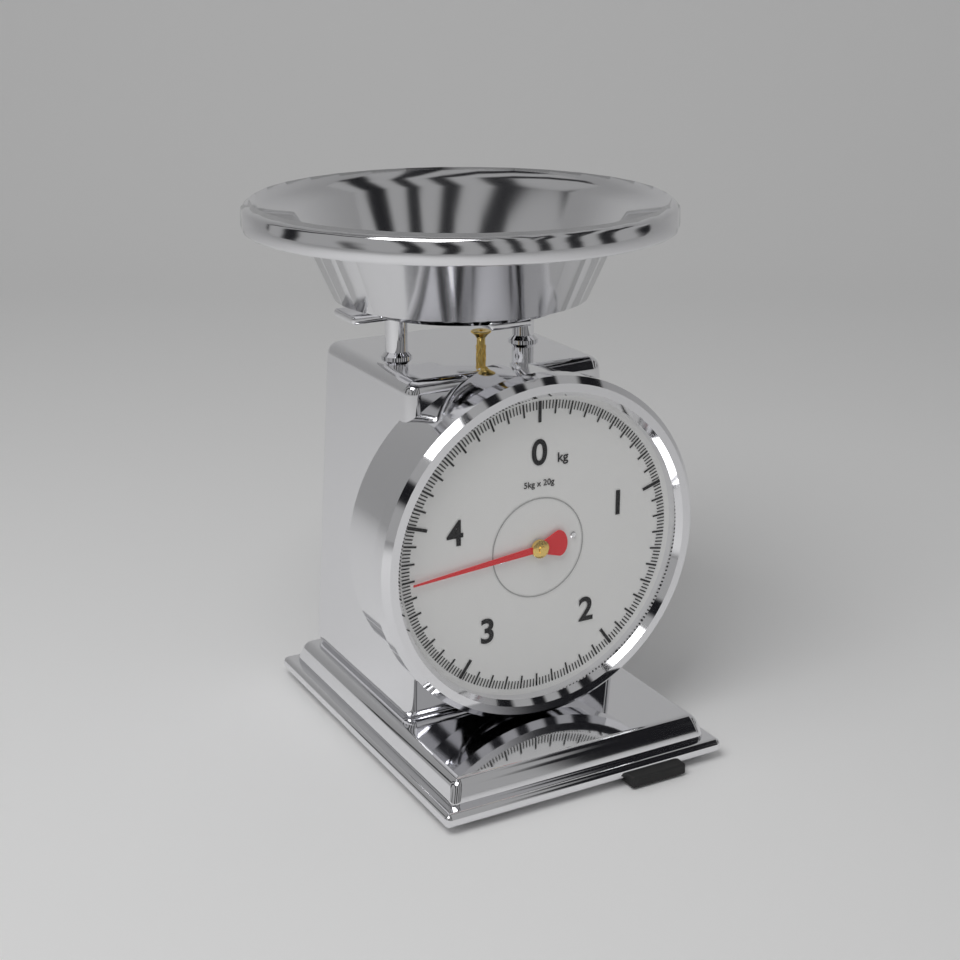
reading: 3.68 kg
